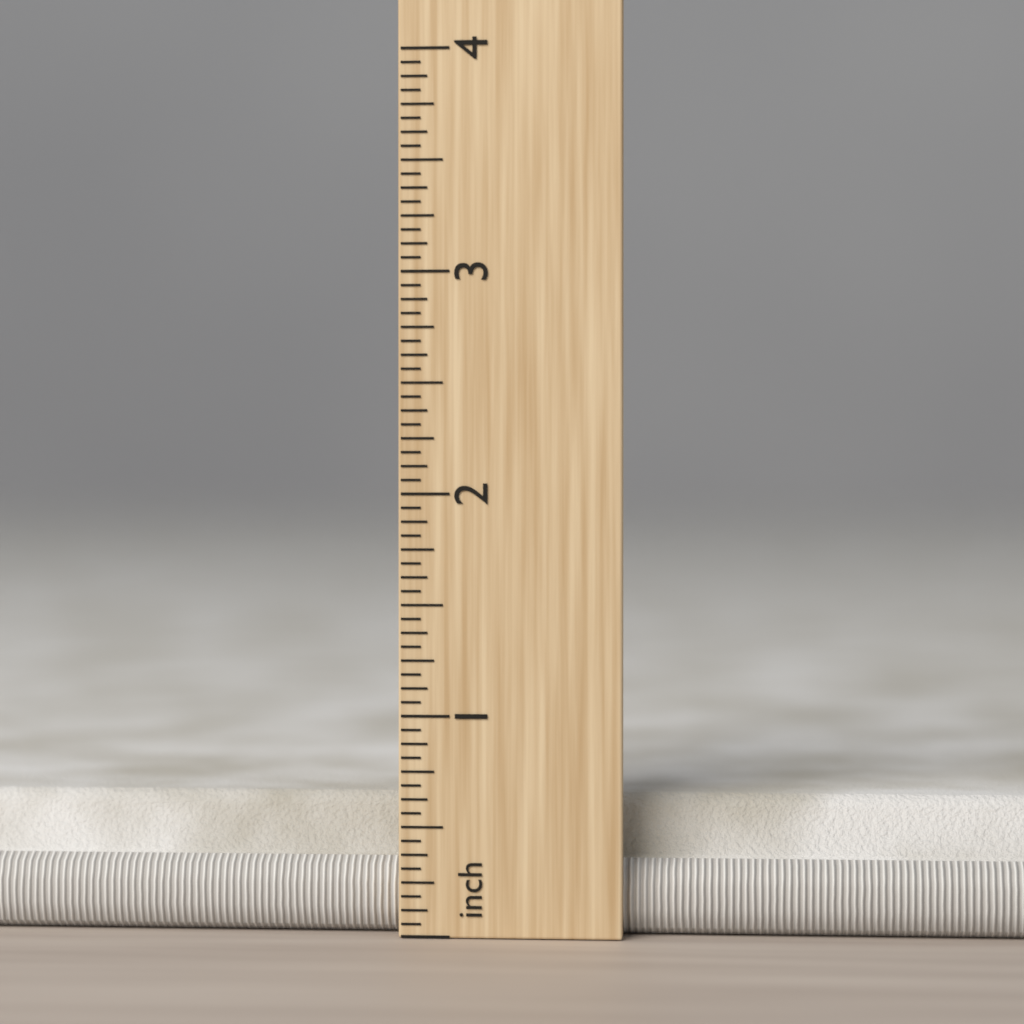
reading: 0.6250 in
